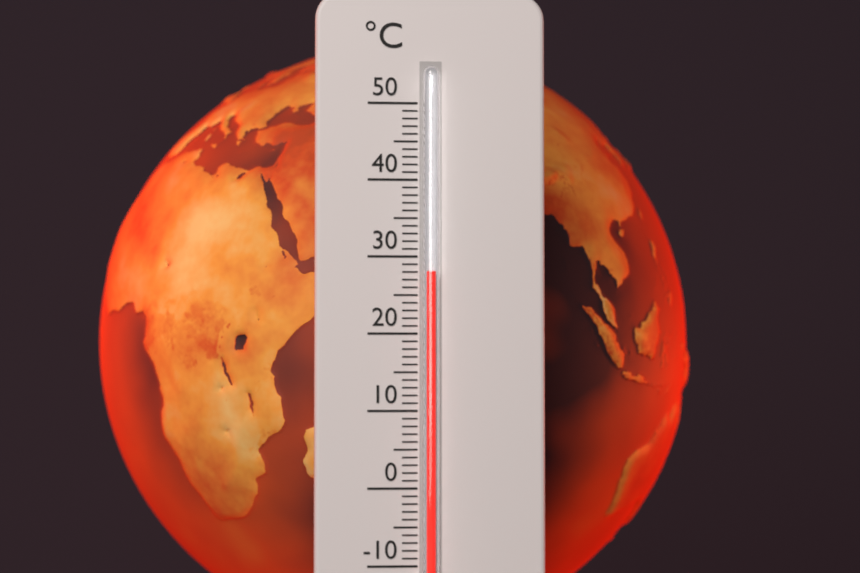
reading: 28 °C
